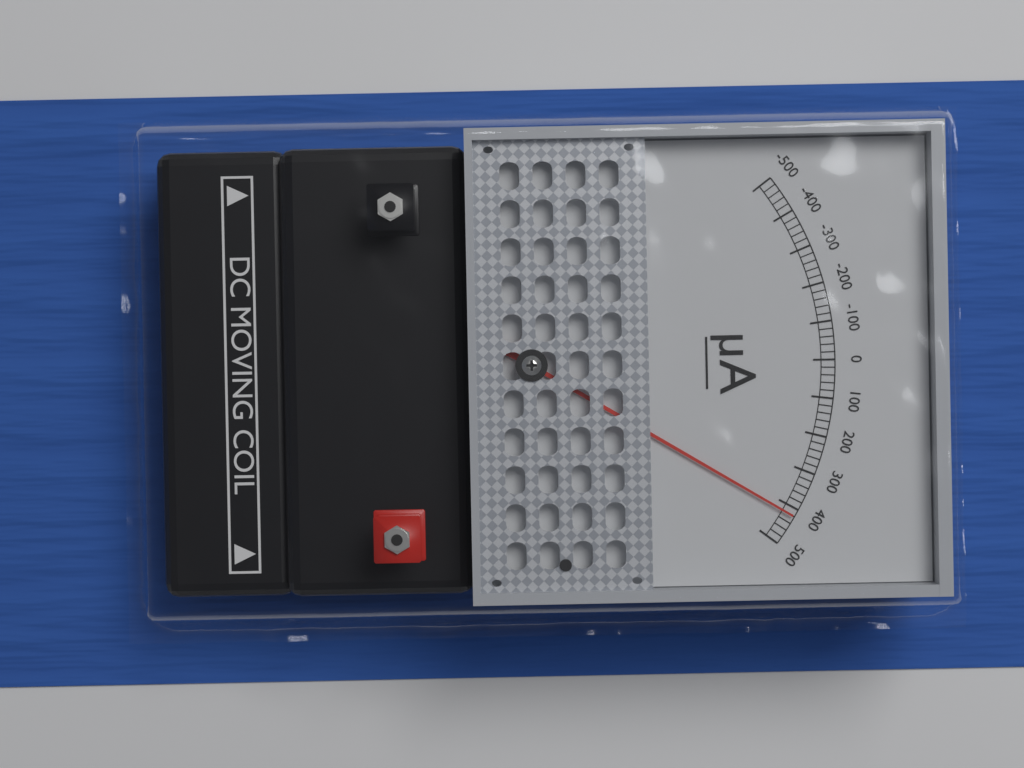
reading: 420 µA
